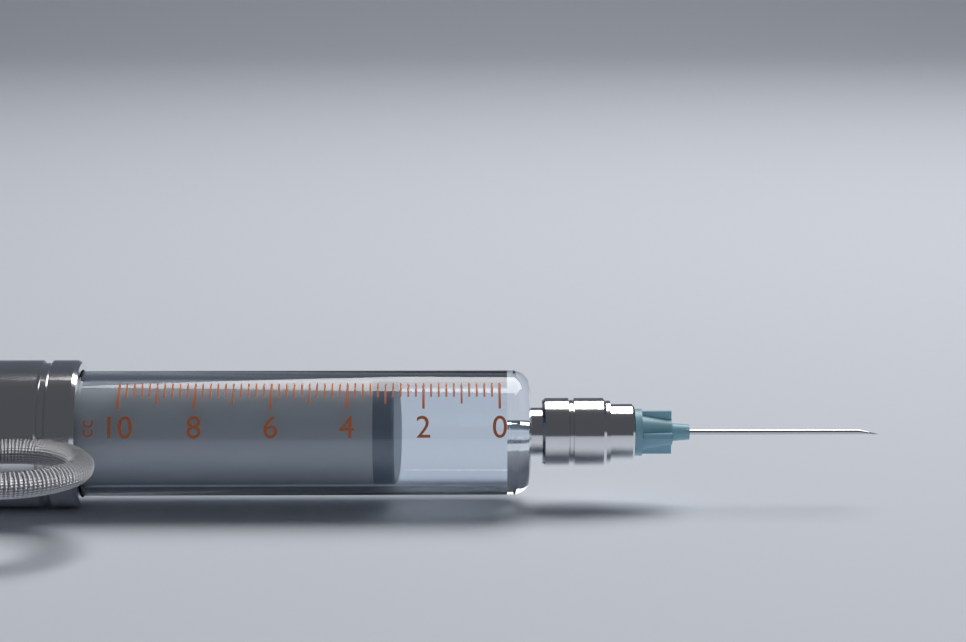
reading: 2.8 cc
